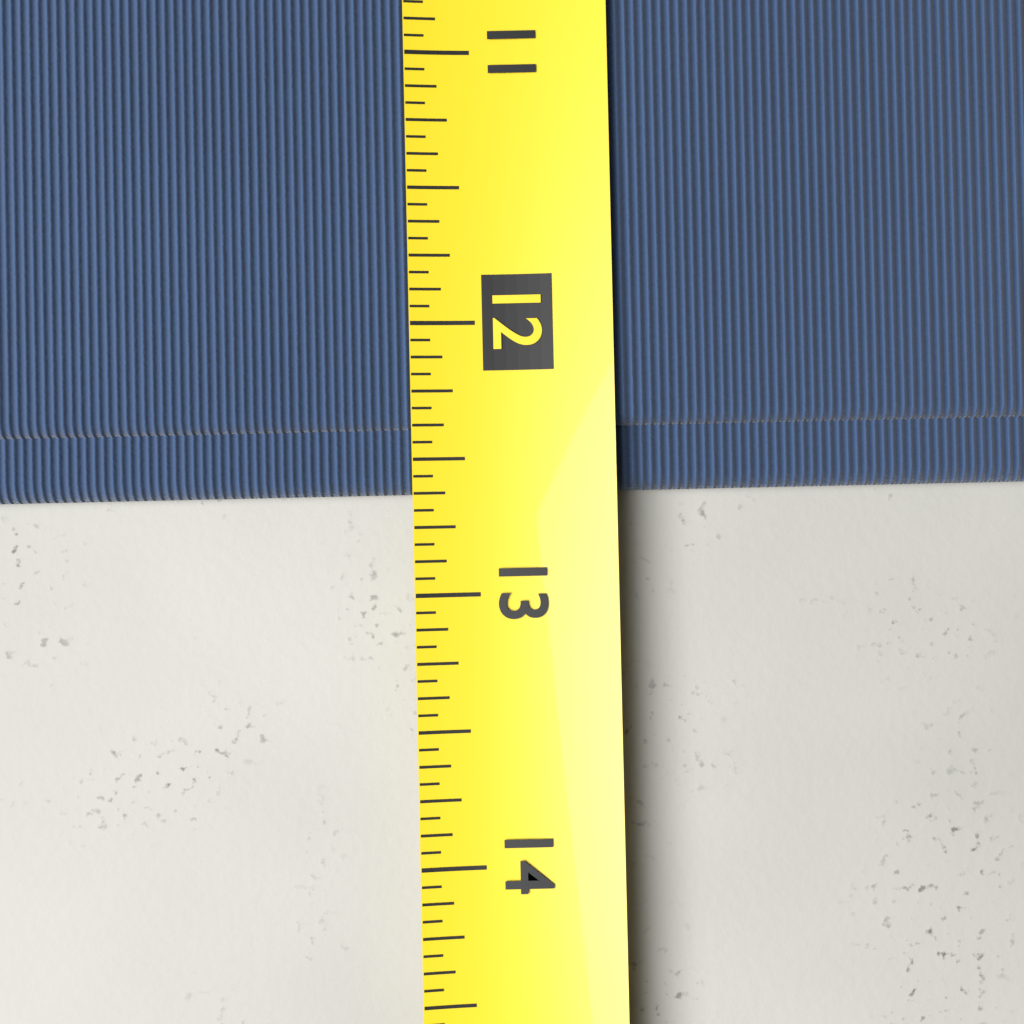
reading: 12.6250 (no unit)
